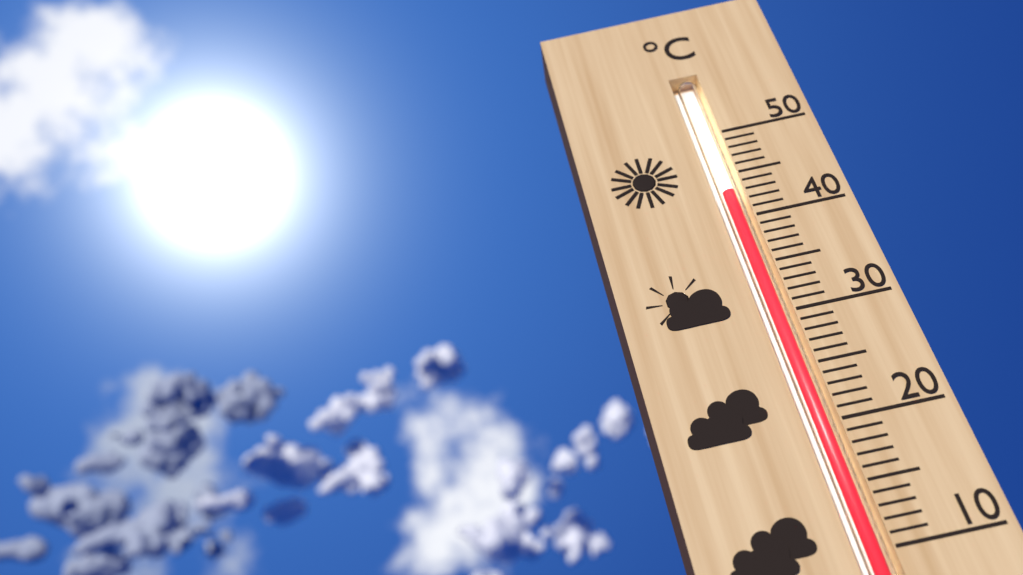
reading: 43 °C
